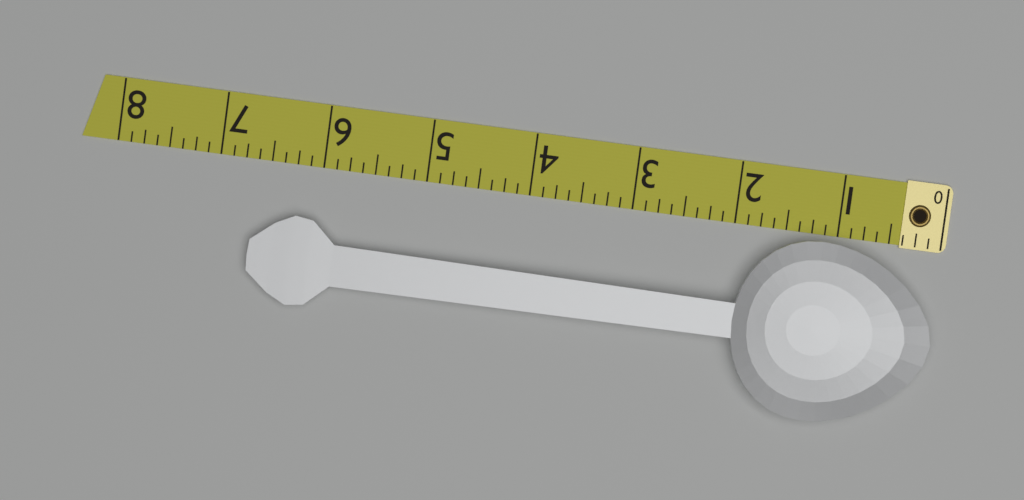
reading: 6.625 (no unit)
